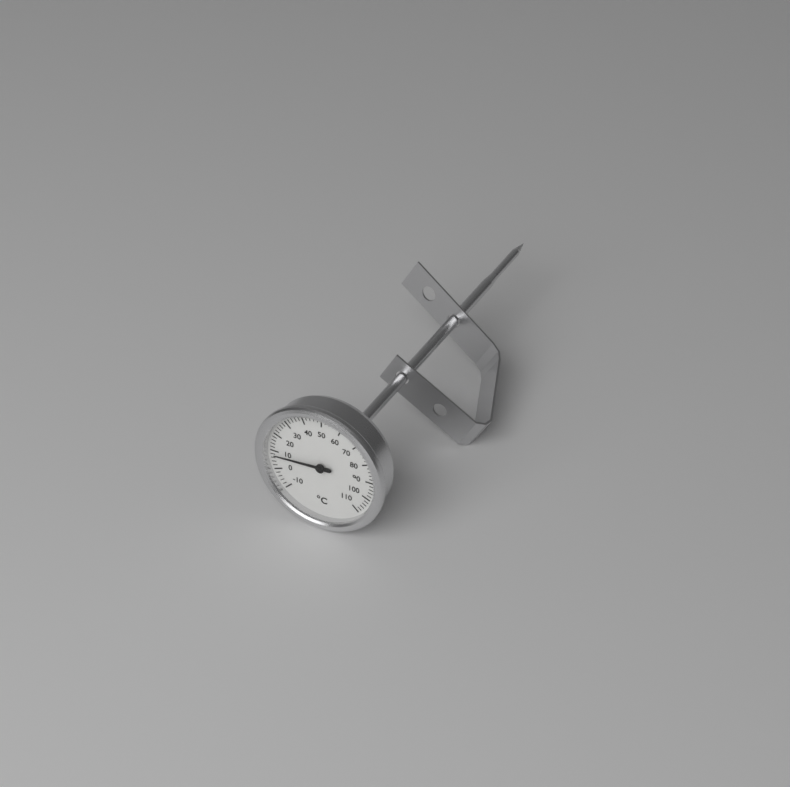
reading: 8 °C
